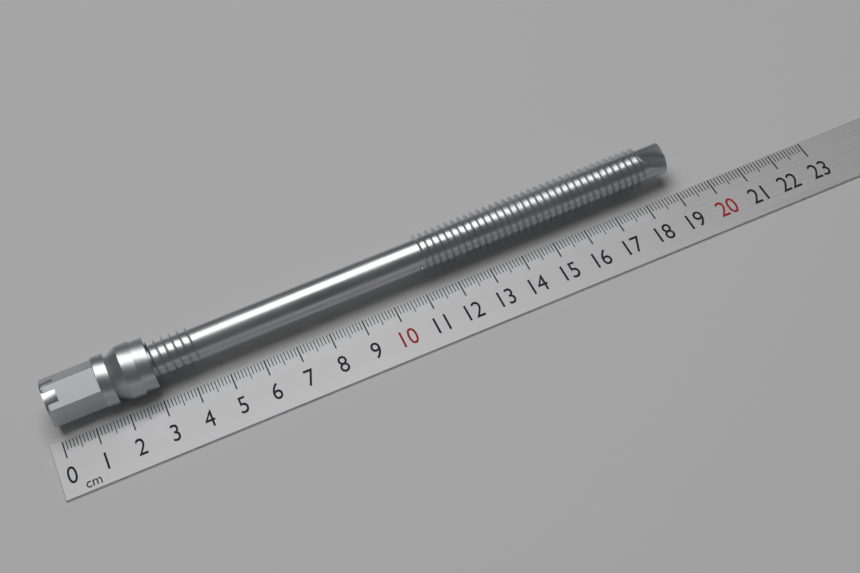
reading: 19.1 cm
